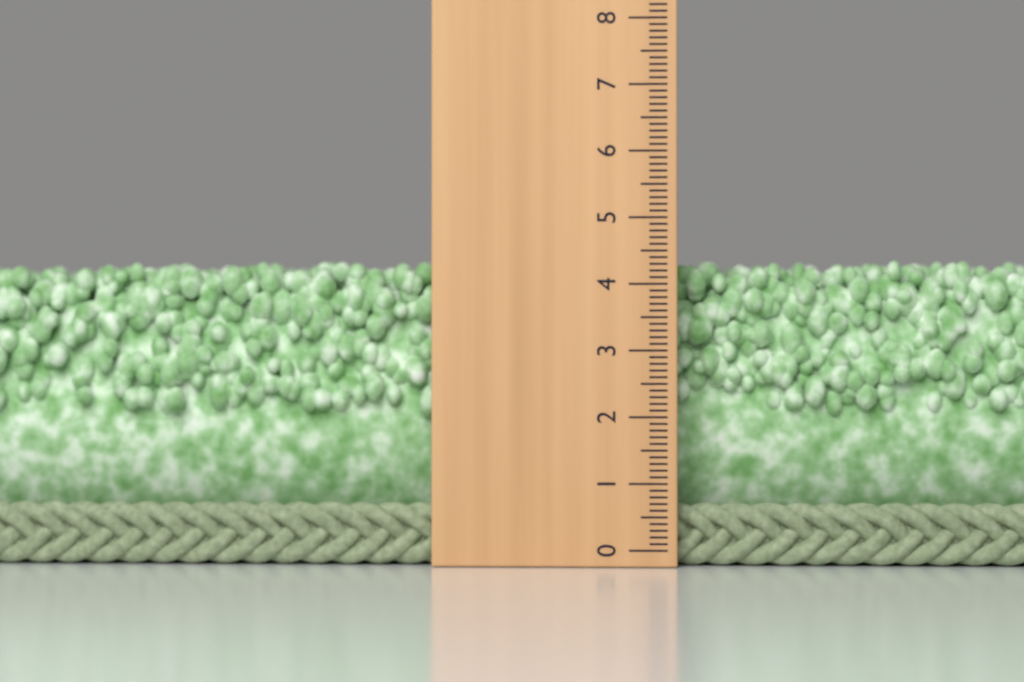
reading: 4.4 (no unit)
